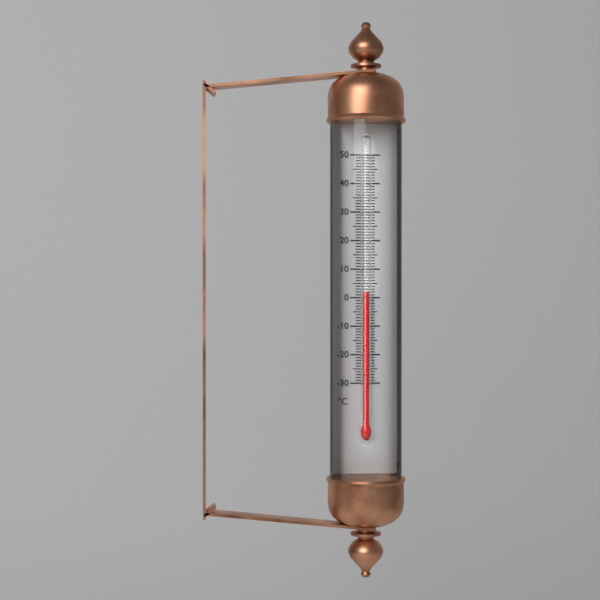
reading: 2 °C
